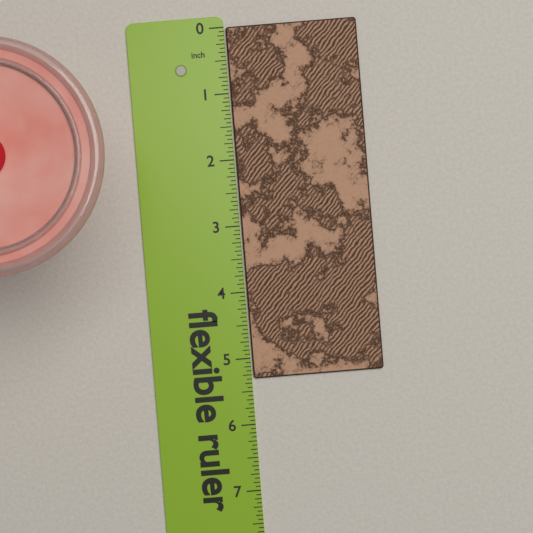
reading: 5.3125 in
